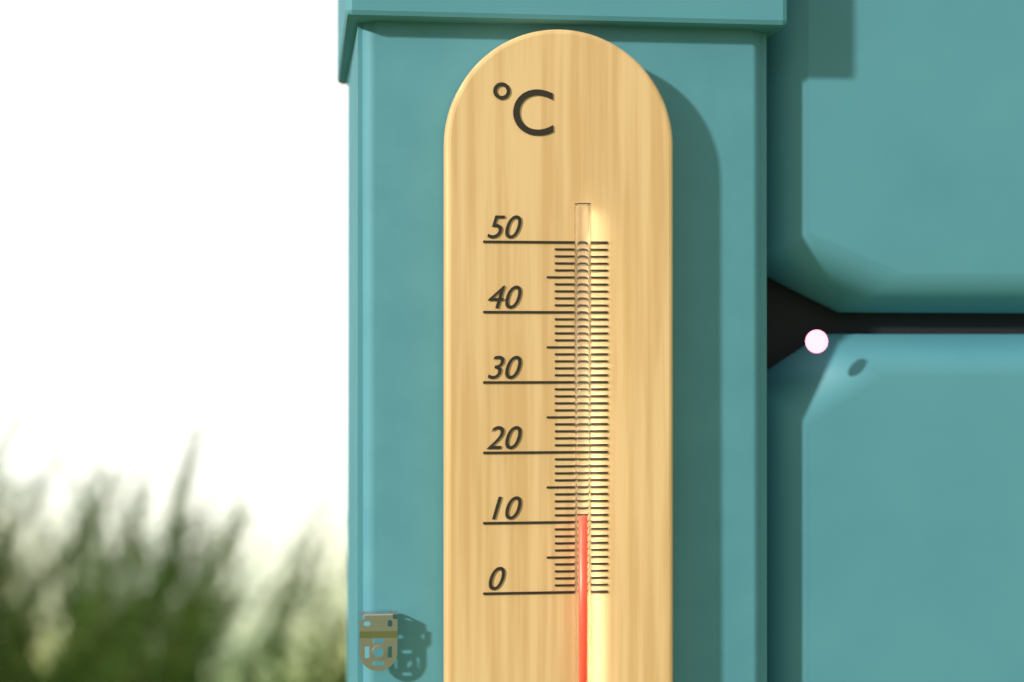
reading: 11 °C
